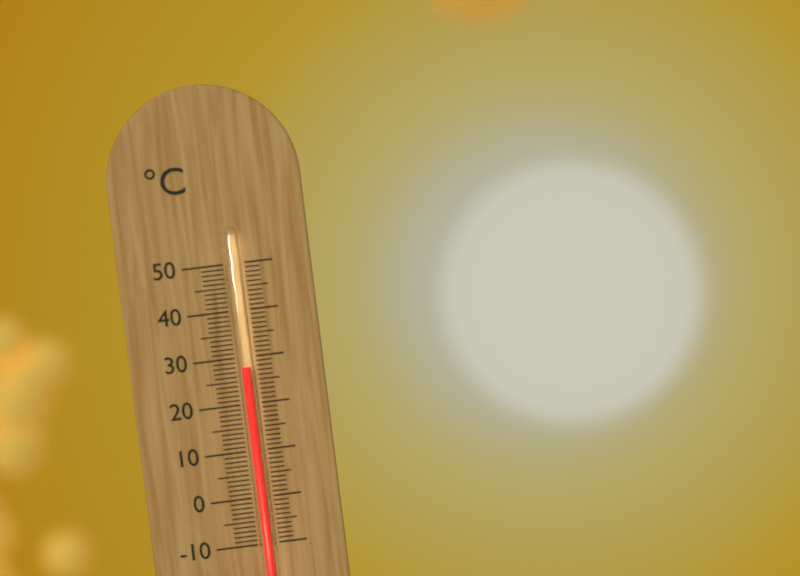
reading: 28 °C
